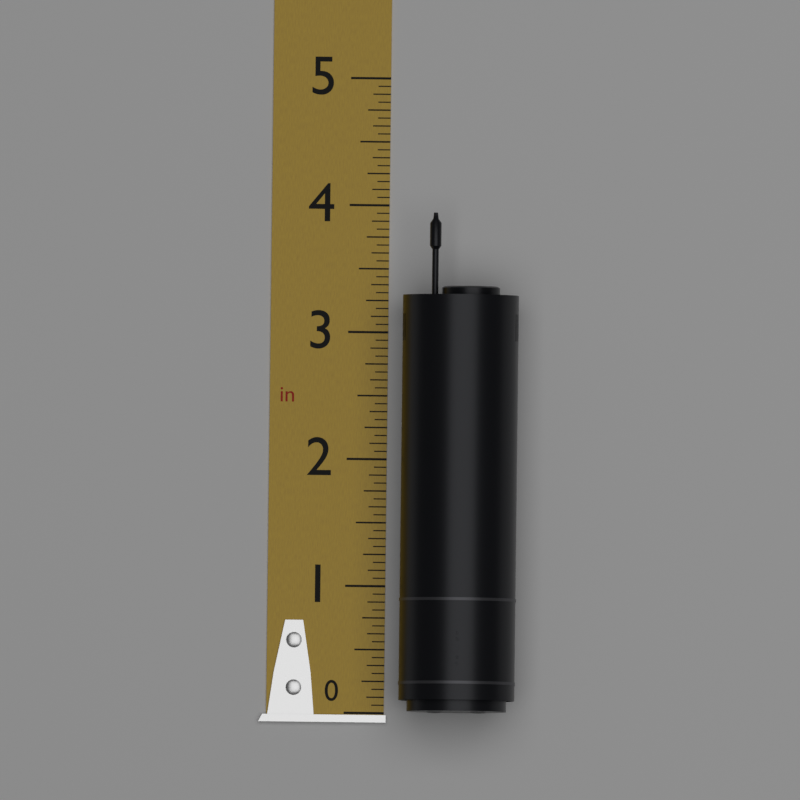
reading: 3.9375 in
